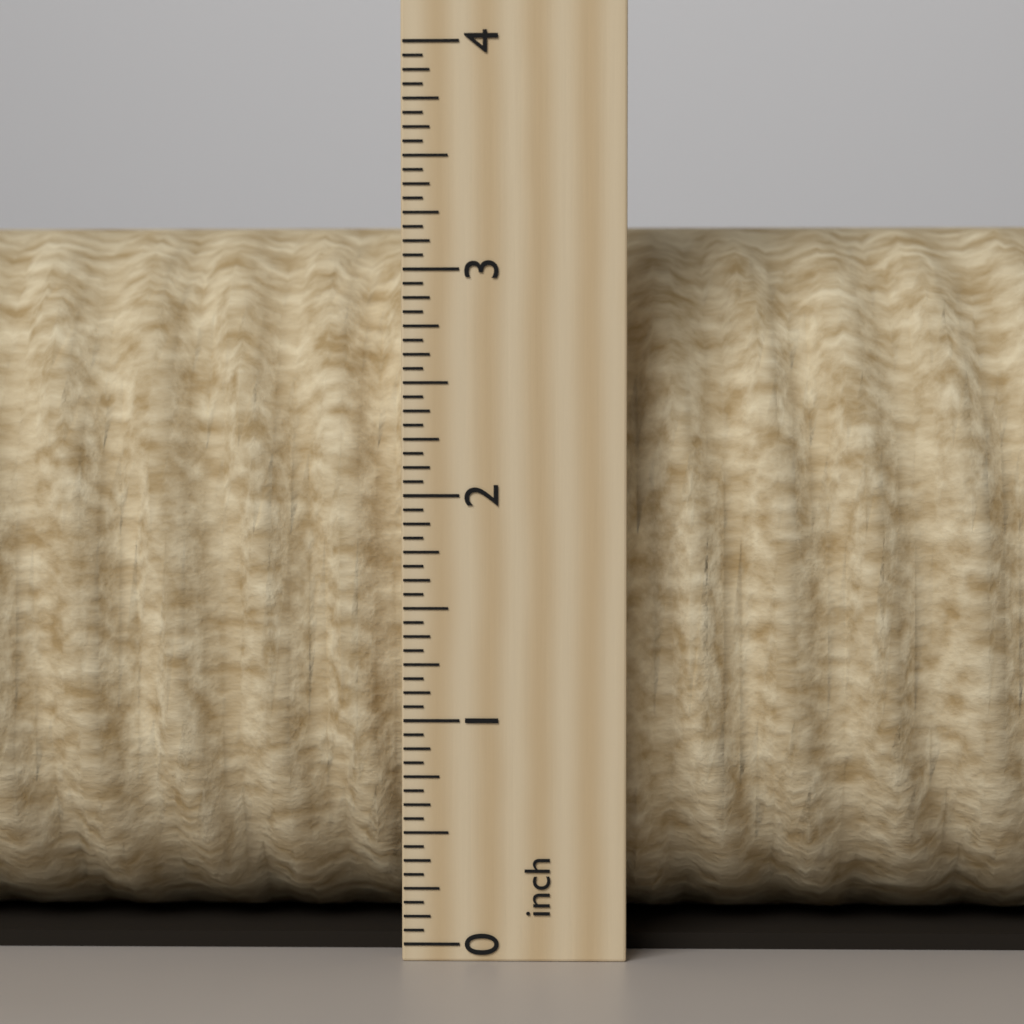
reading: 3.3125 inch
